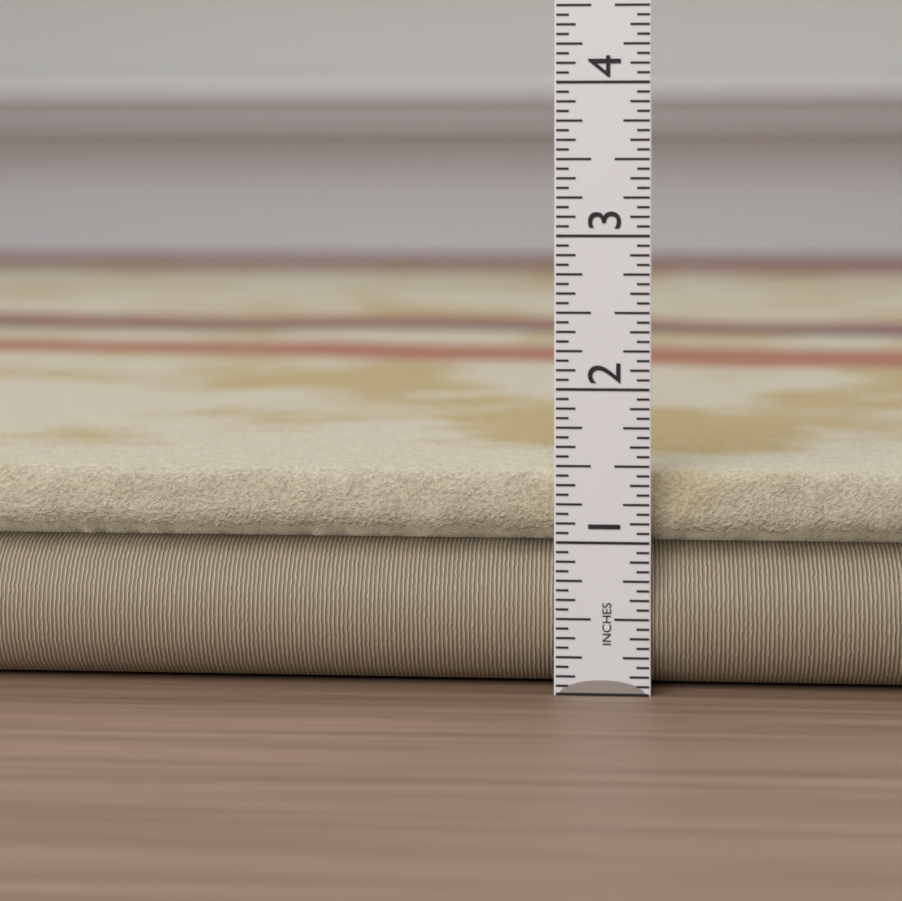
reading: 1.4375 in
